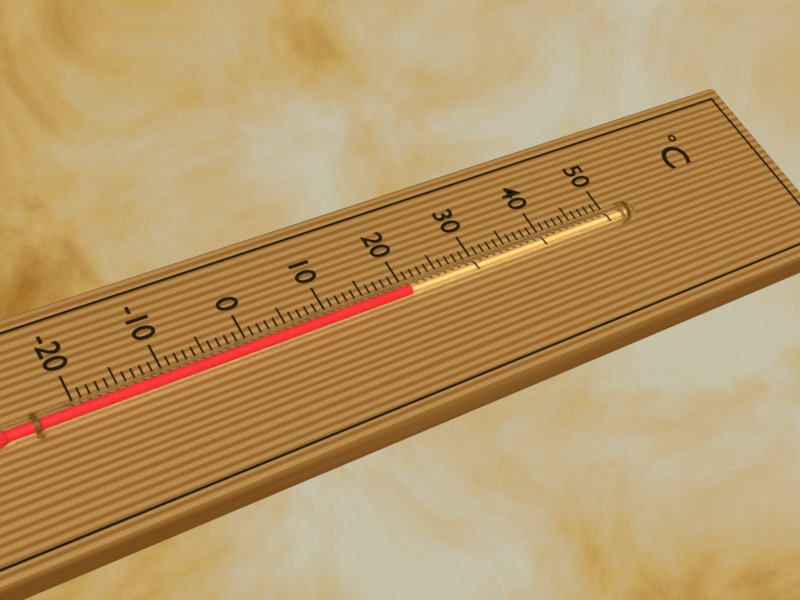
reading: 20 °C
